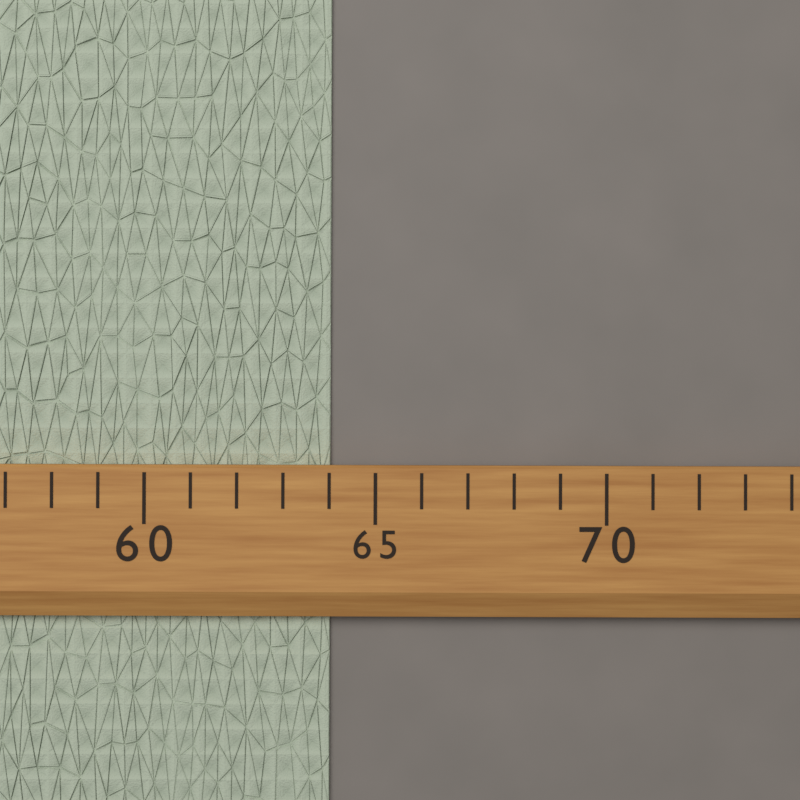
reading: 64 (no unit)
